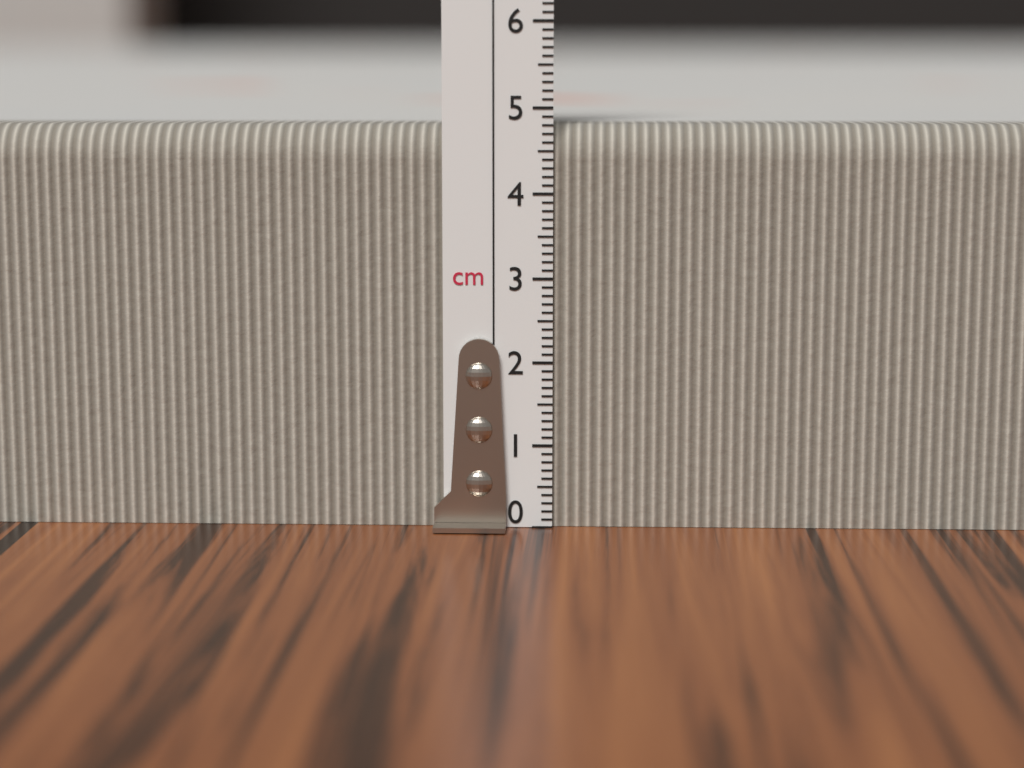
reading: 4.8 cm
